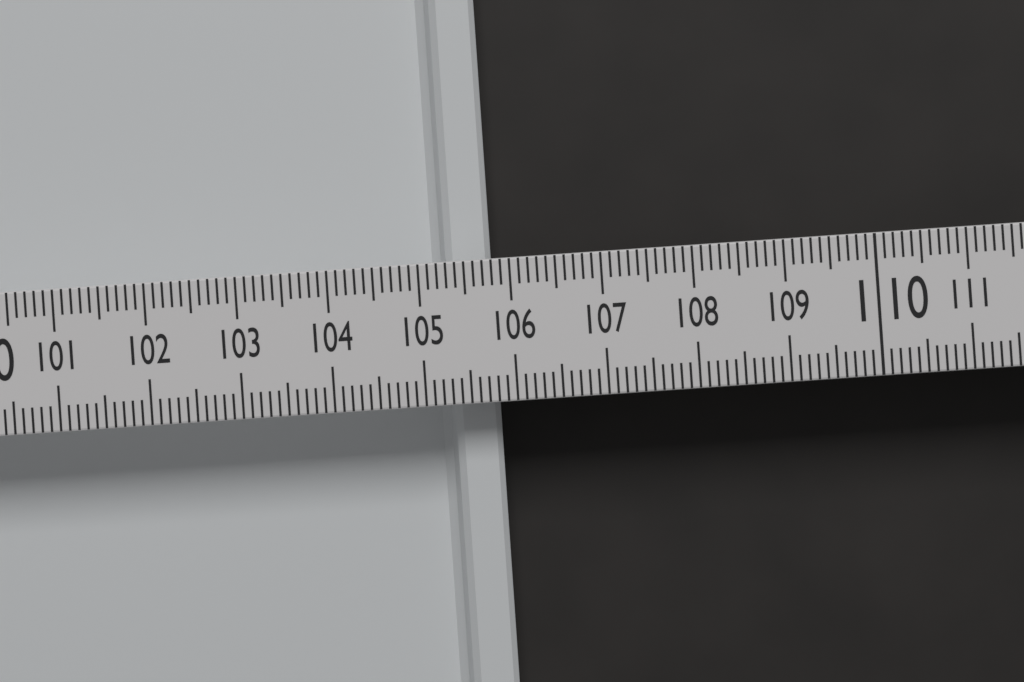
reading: 105.8 (no unit)
